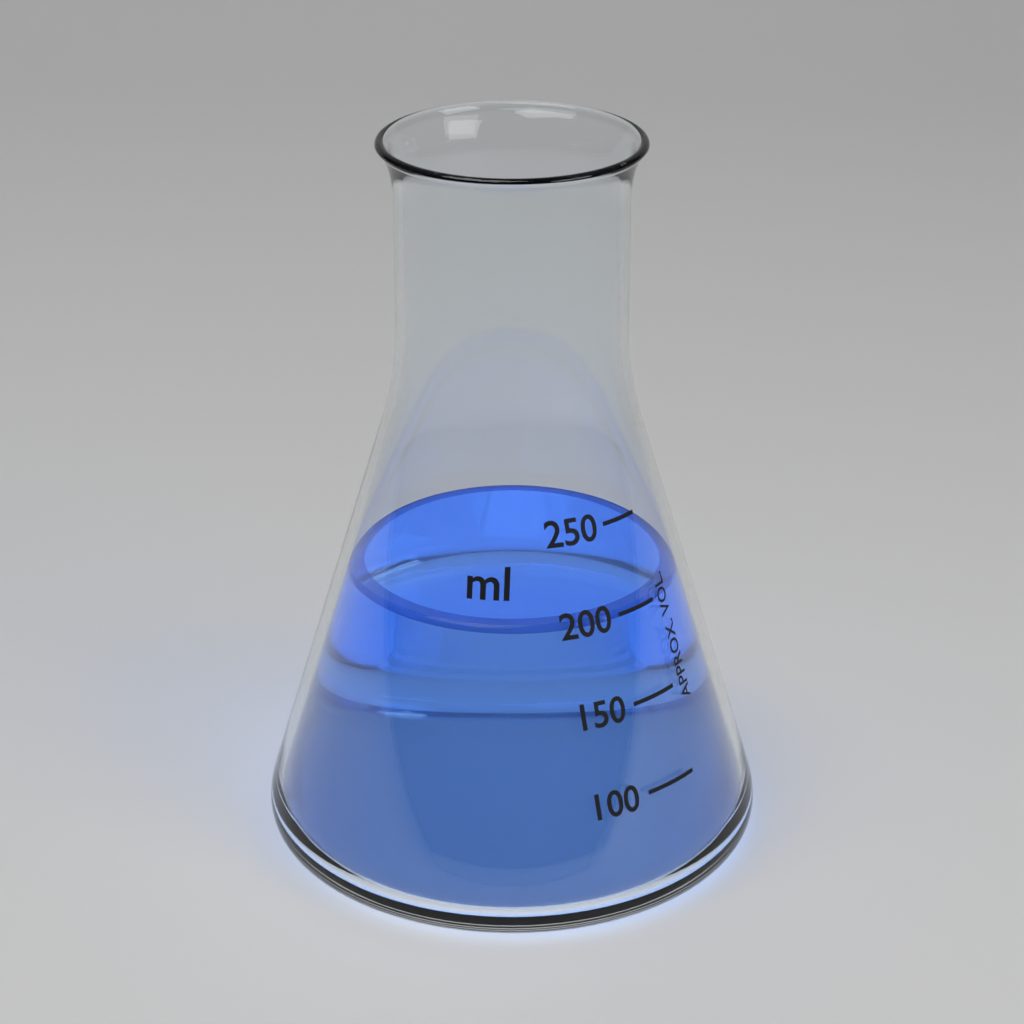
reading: 200 ml
